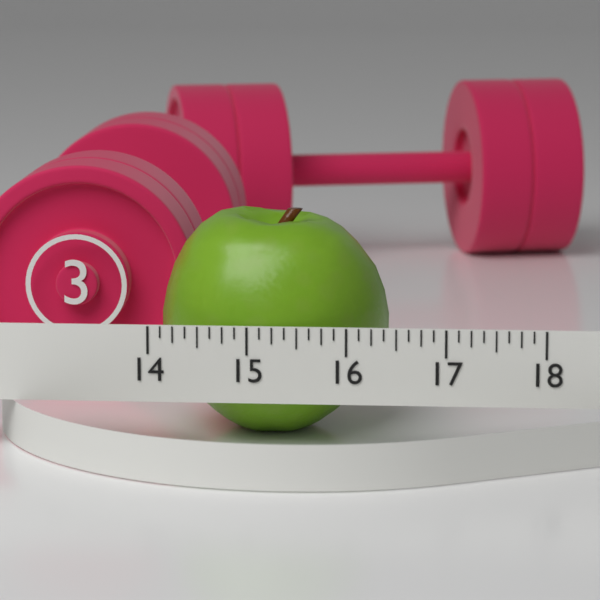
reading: 16.375 (no unit)
